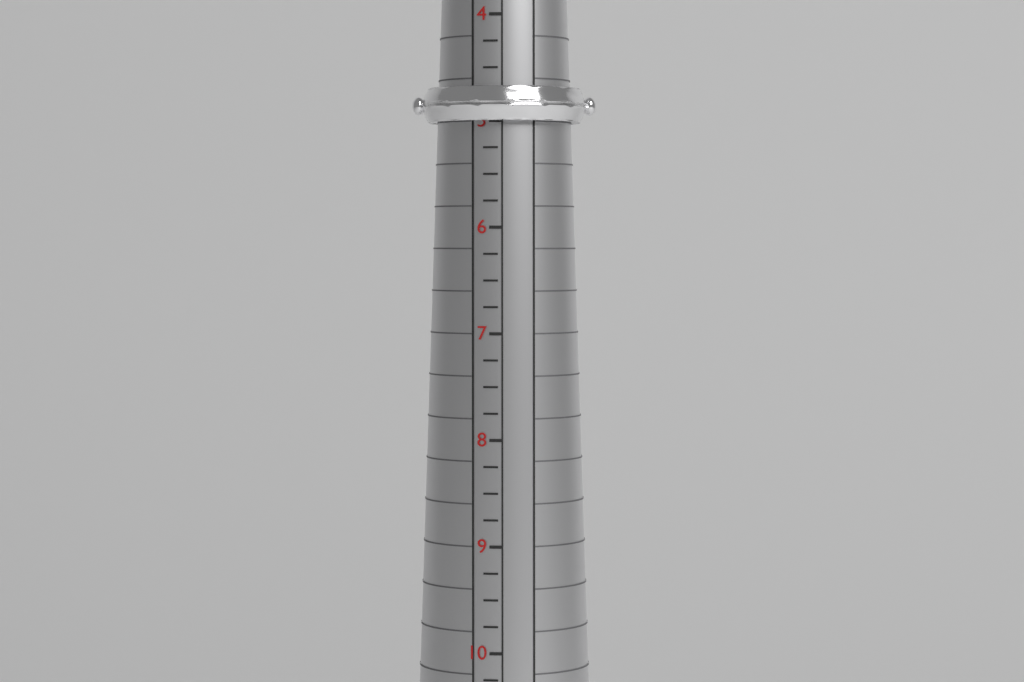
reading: 5.00 (no unit)
